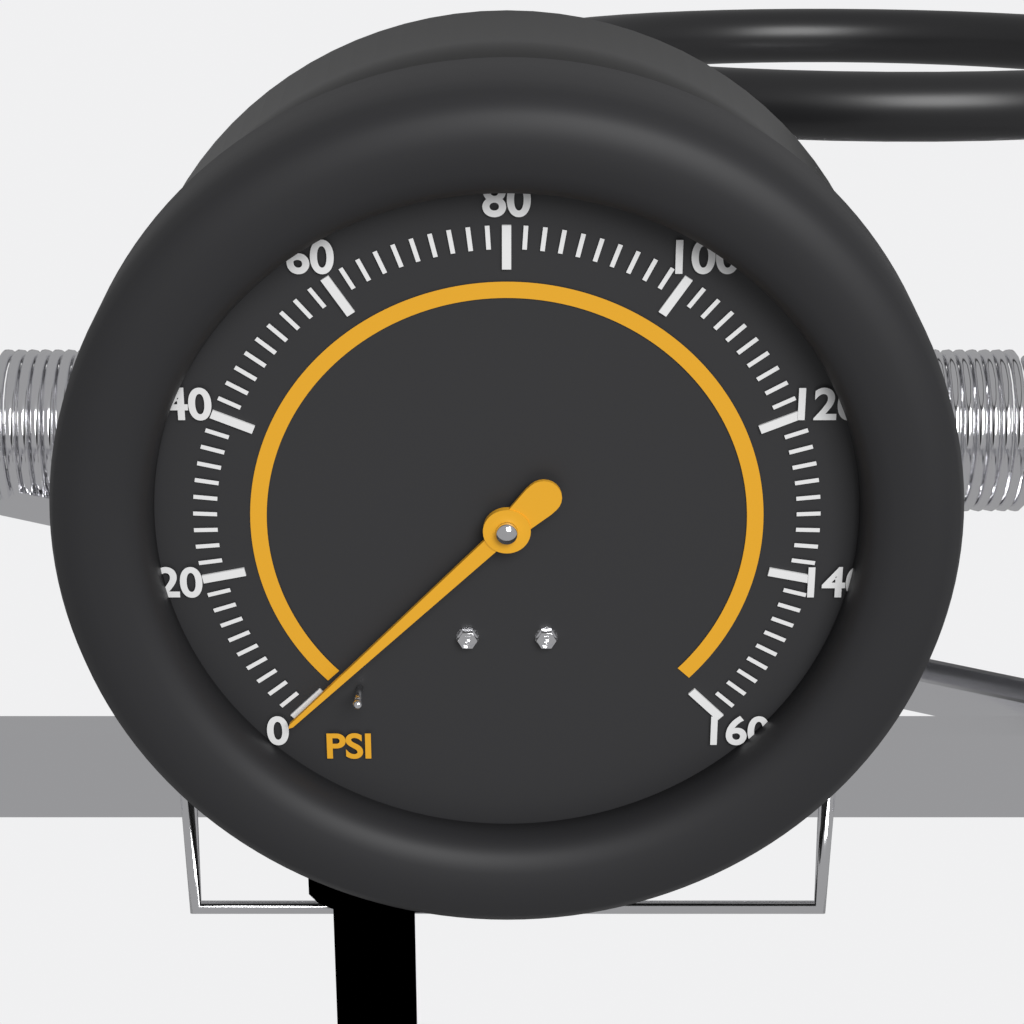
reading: 0 psi
